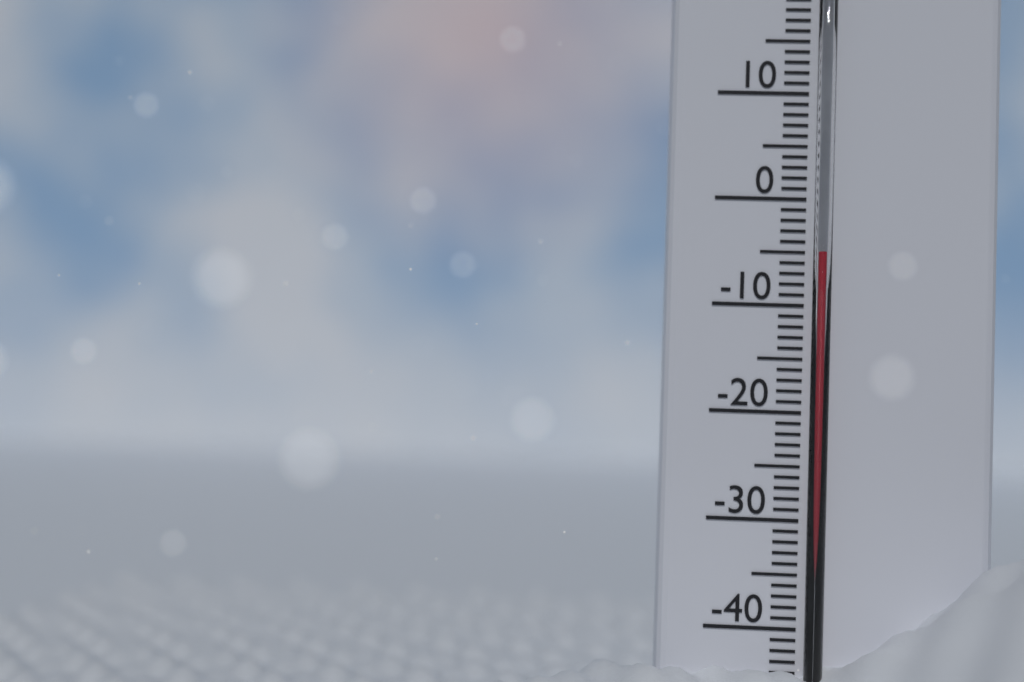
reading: -5 °C
